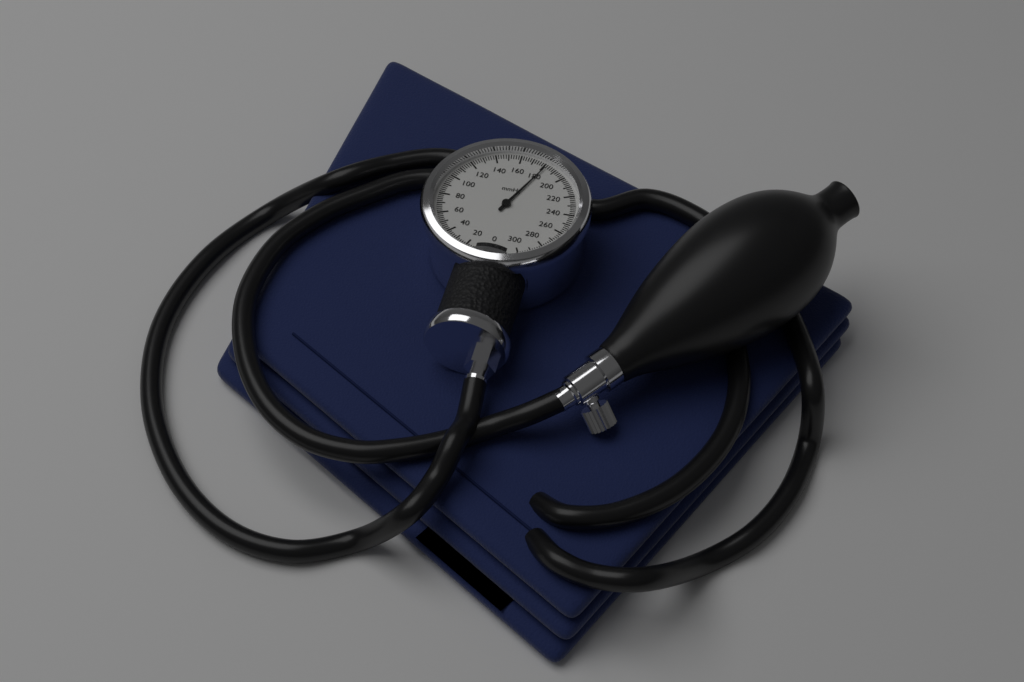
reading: 182 mmHg
